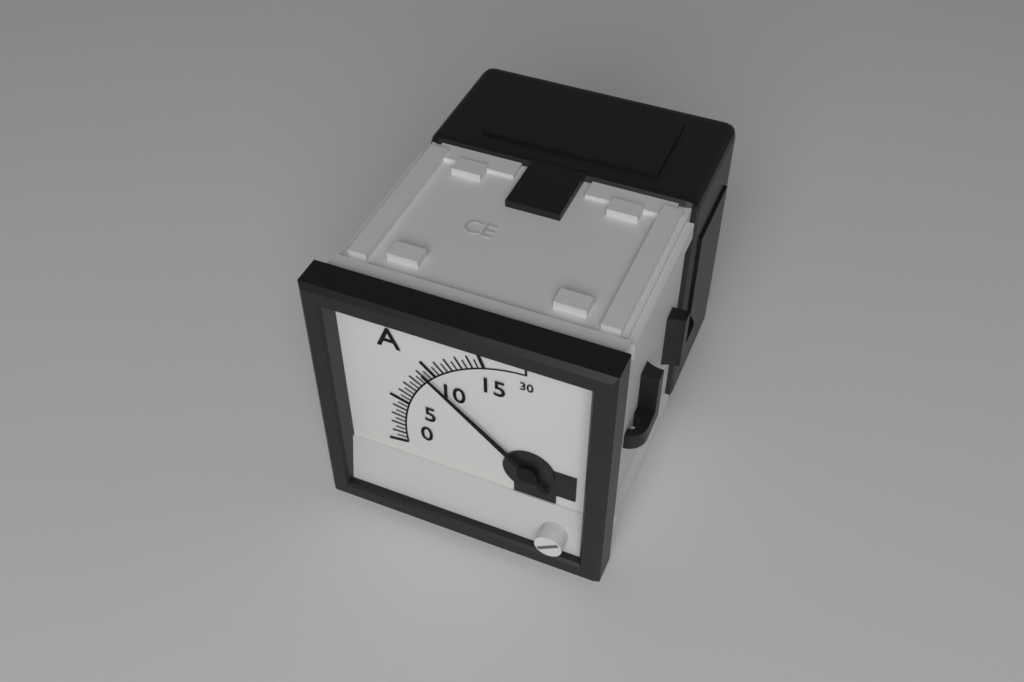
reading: 9.5 A
